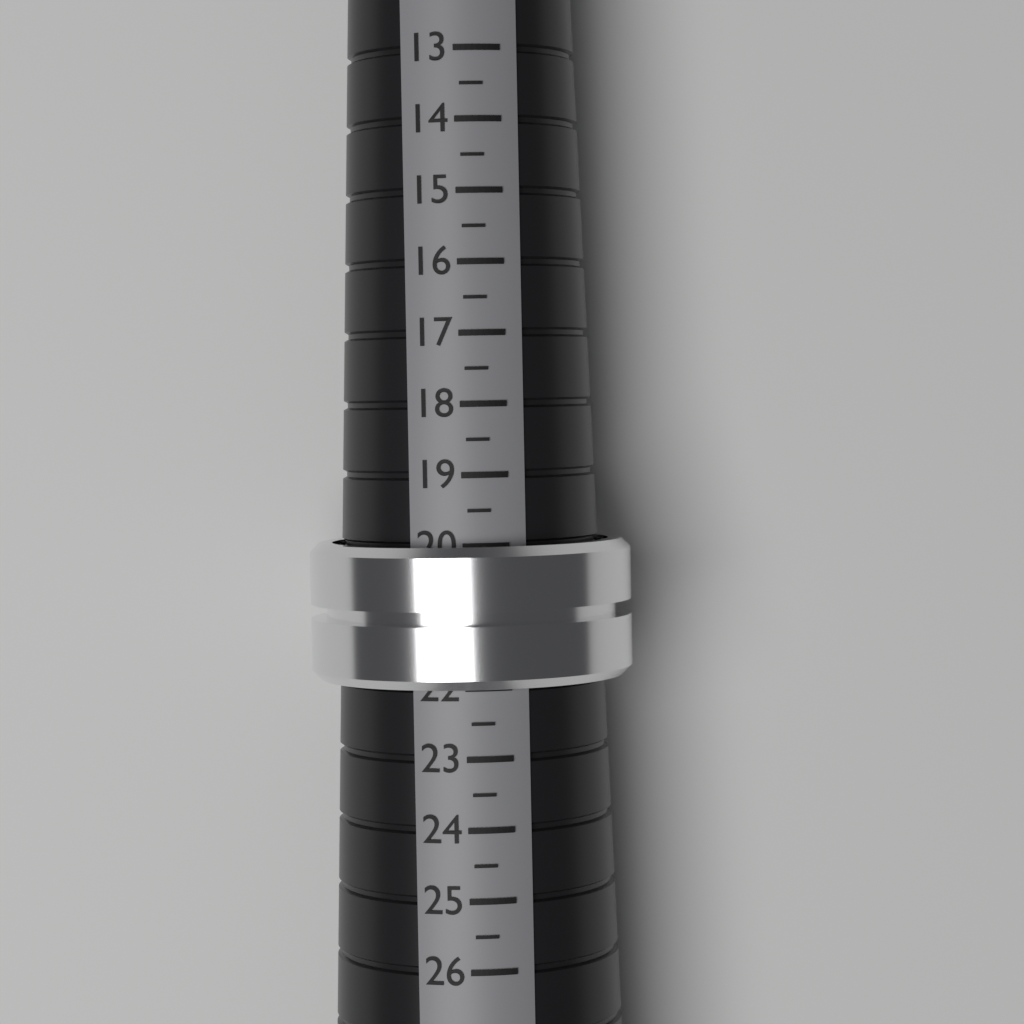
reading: 22.0 (no unit)
